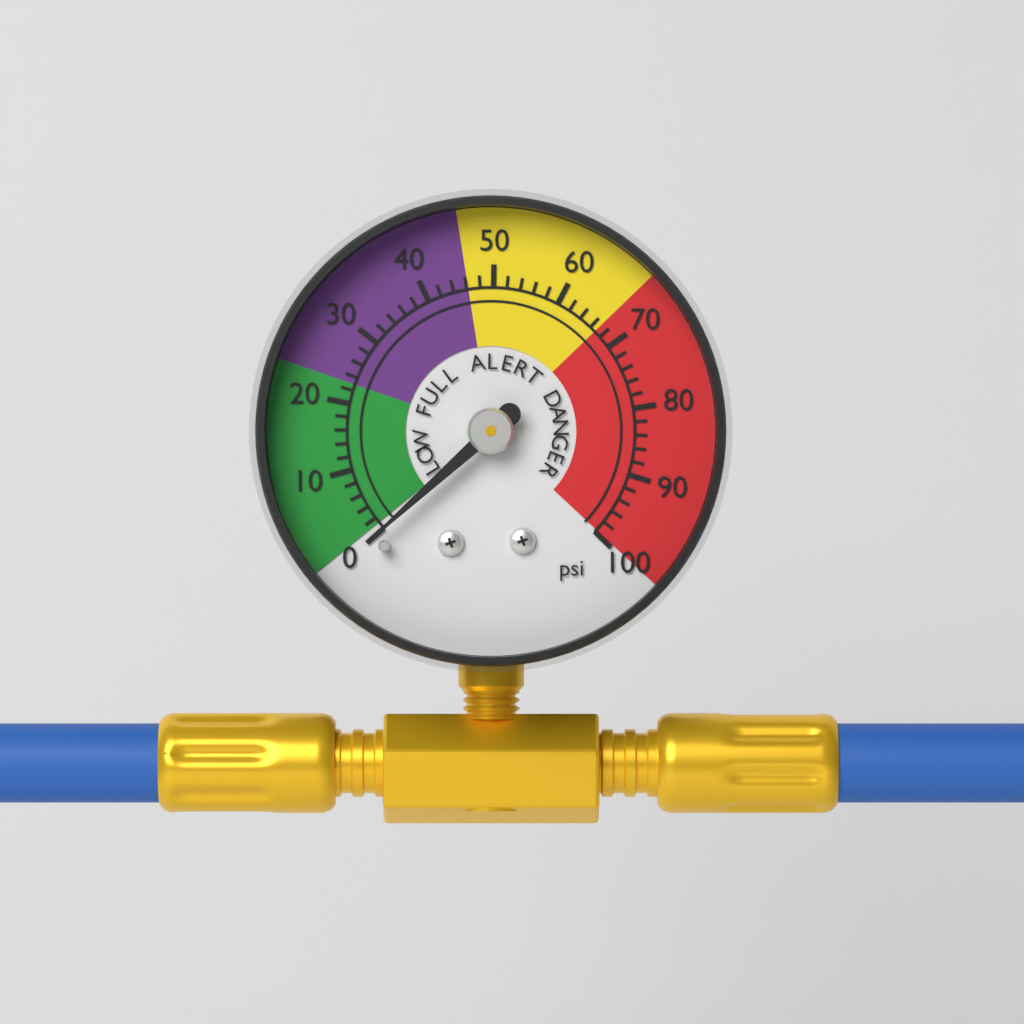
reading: 0 psi
